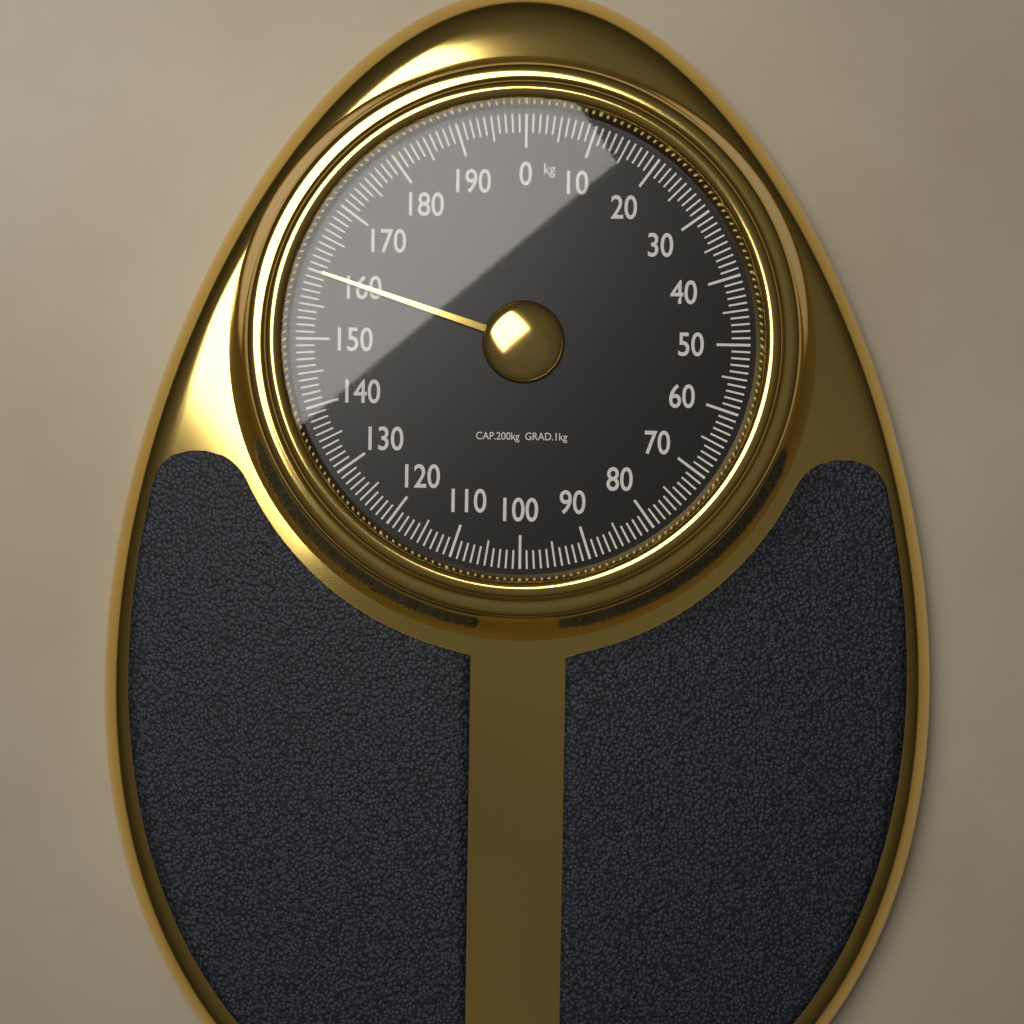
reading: 160 kg
